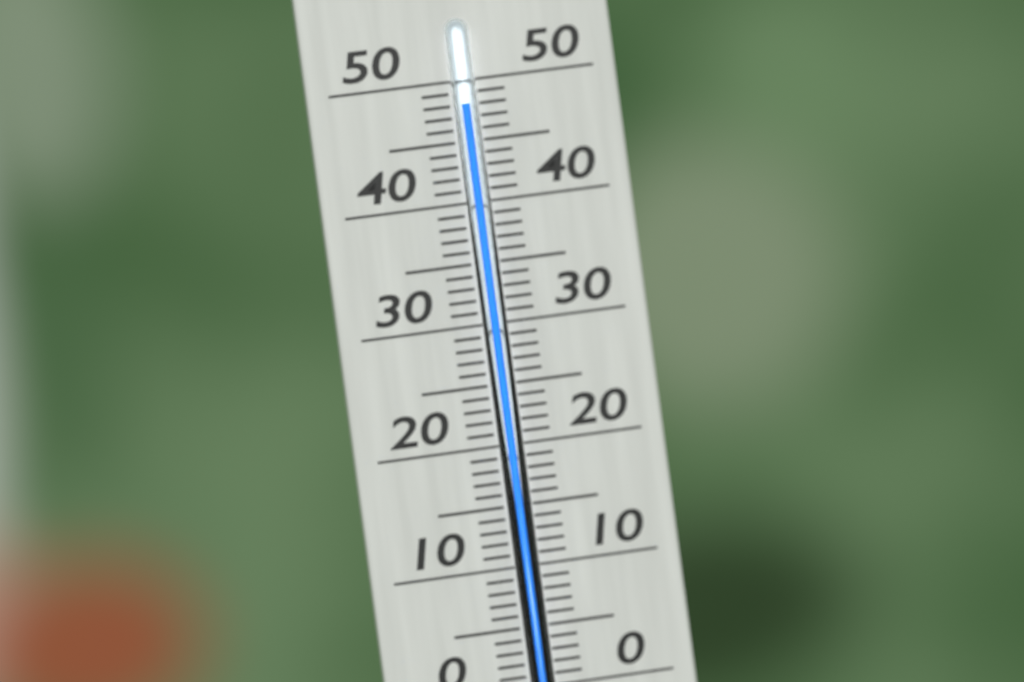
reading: 48 °C
